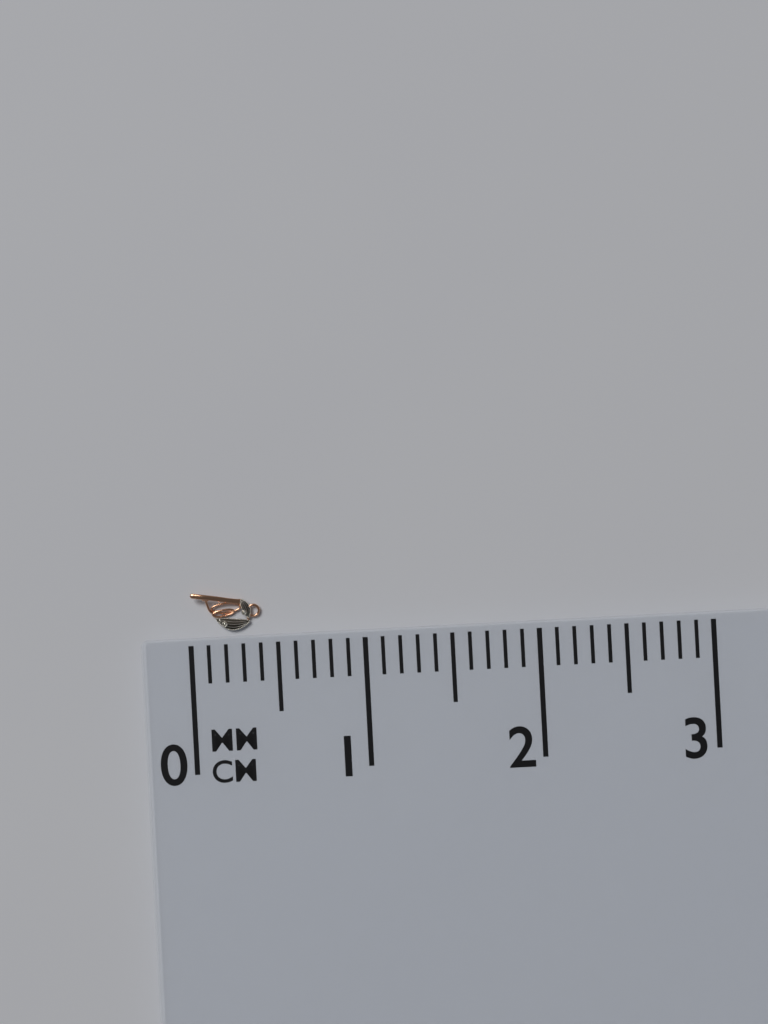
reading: 0.4 cm
